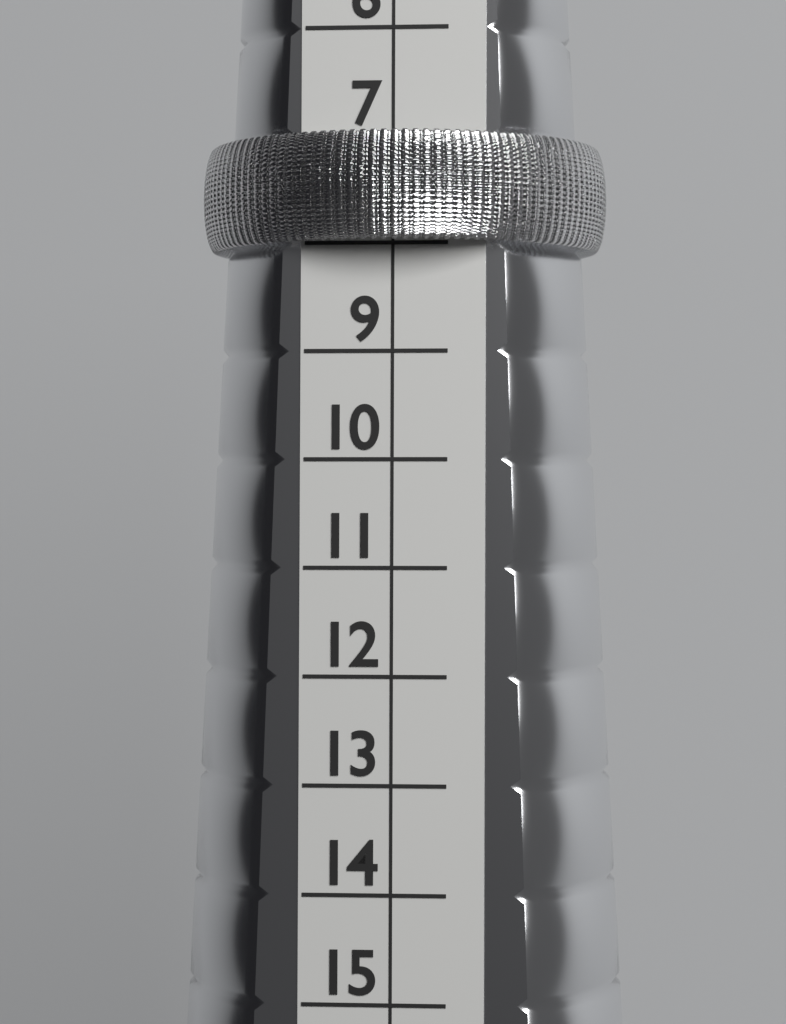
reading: 8 (no unit)
